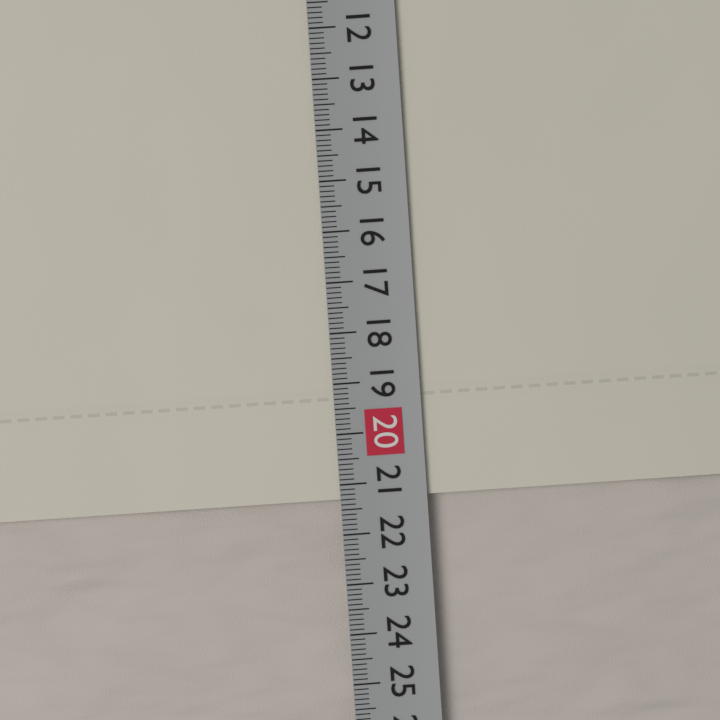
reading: 21.3 cm
